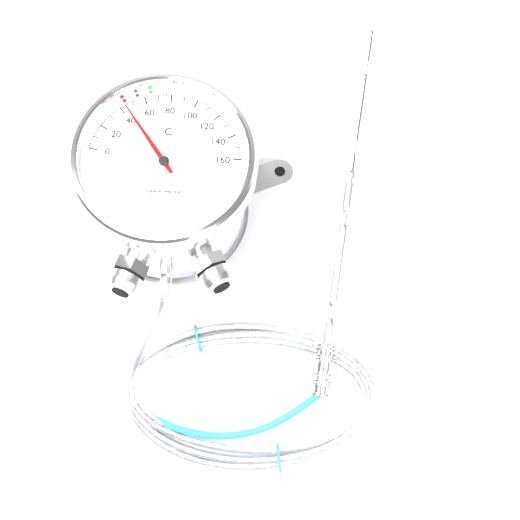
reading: 44 °C
